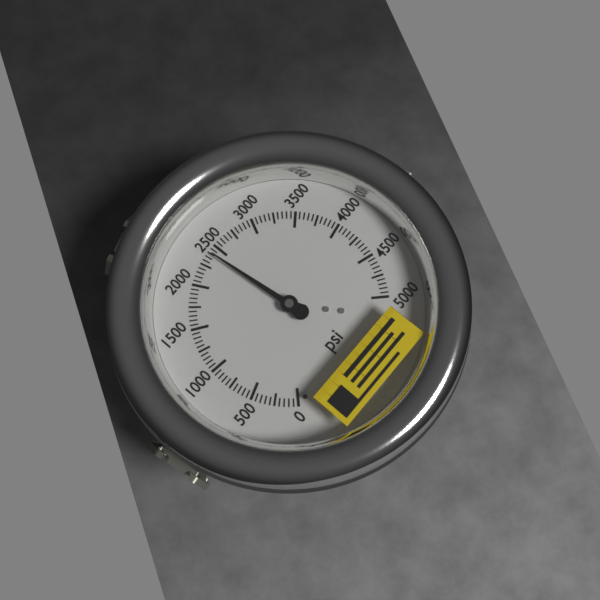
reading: 2400 psi
